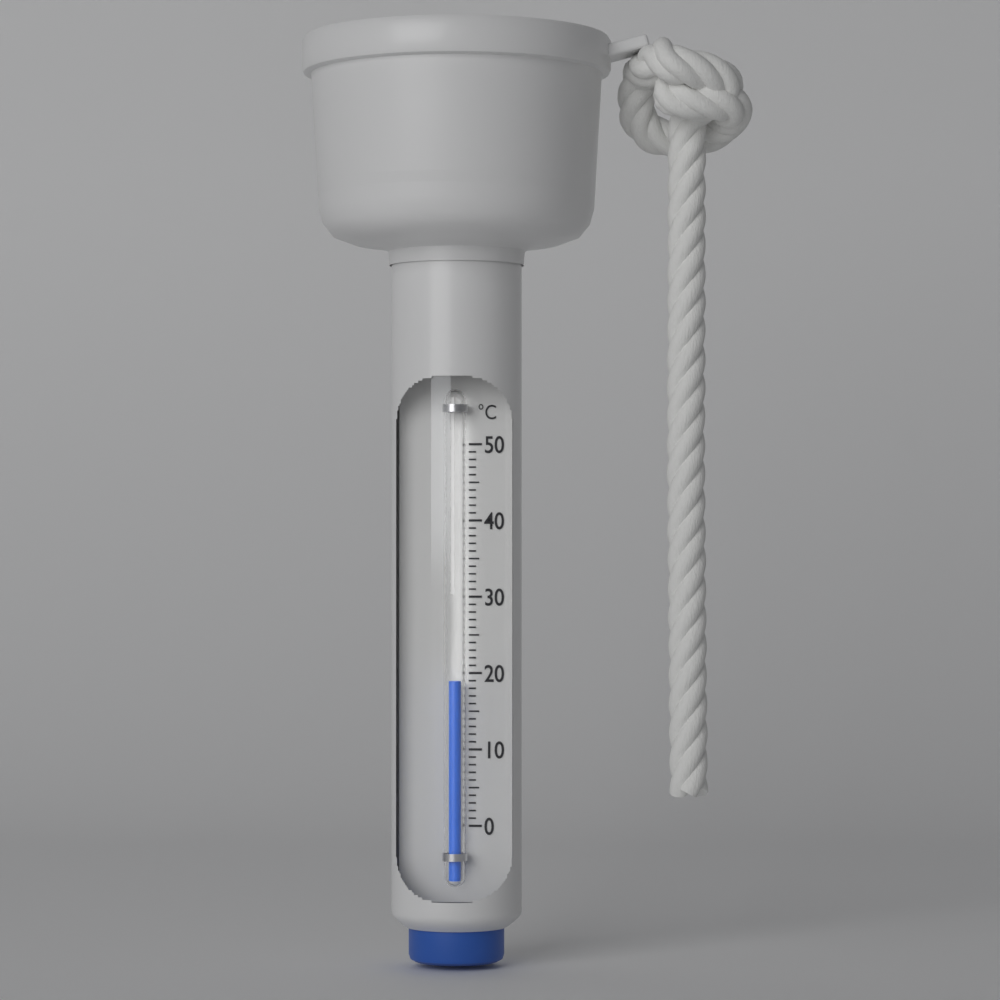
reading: 19 °C
